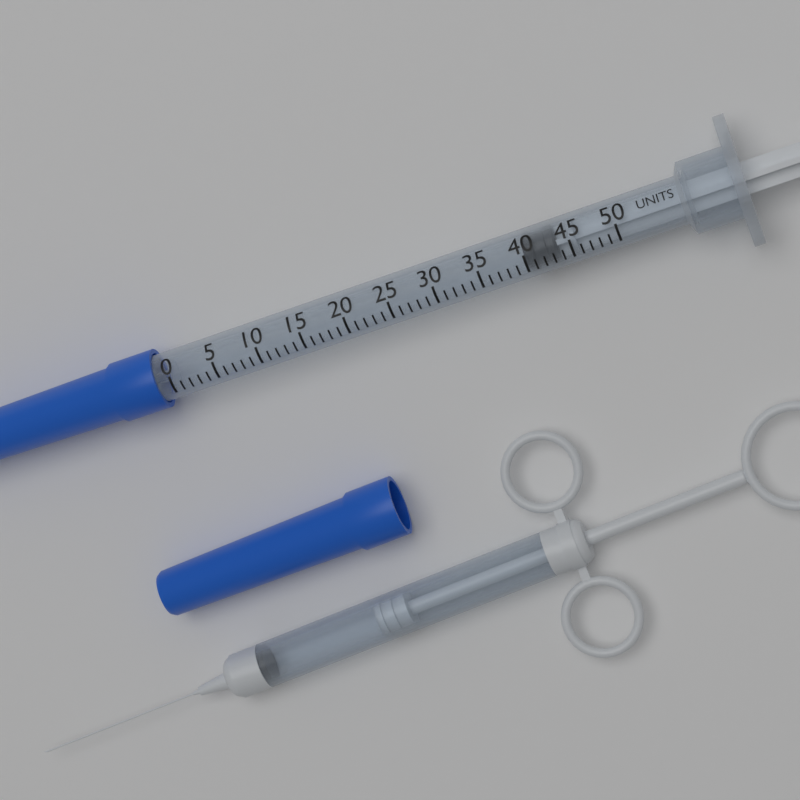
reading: 40 units
